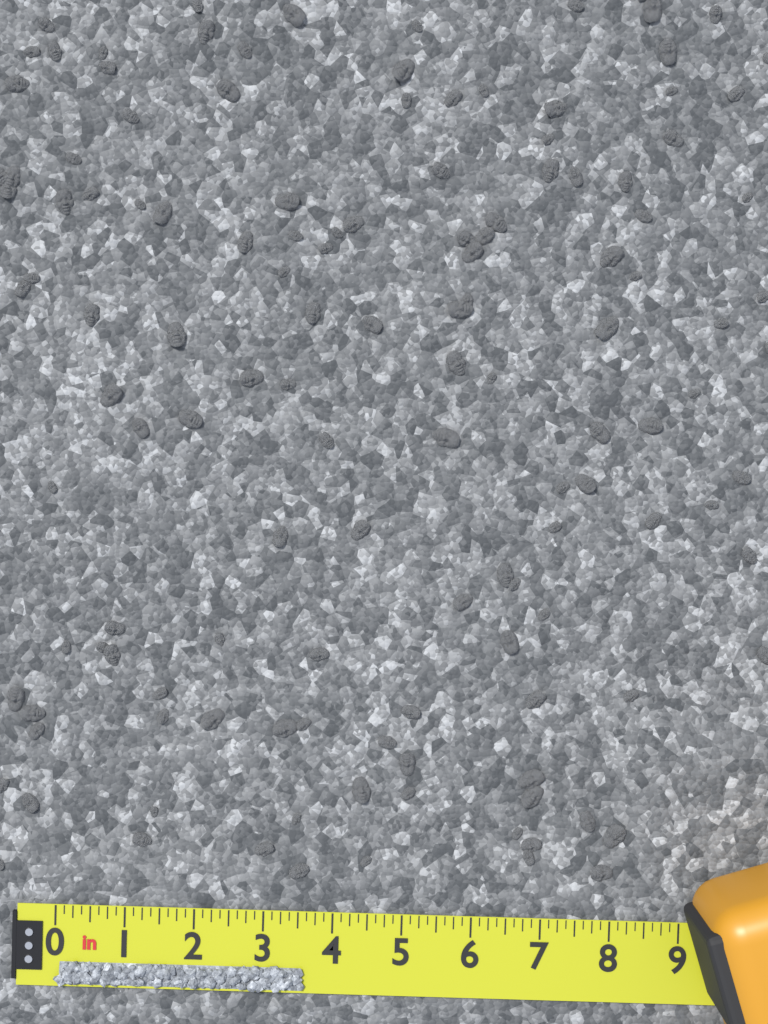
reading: 3.625 in
